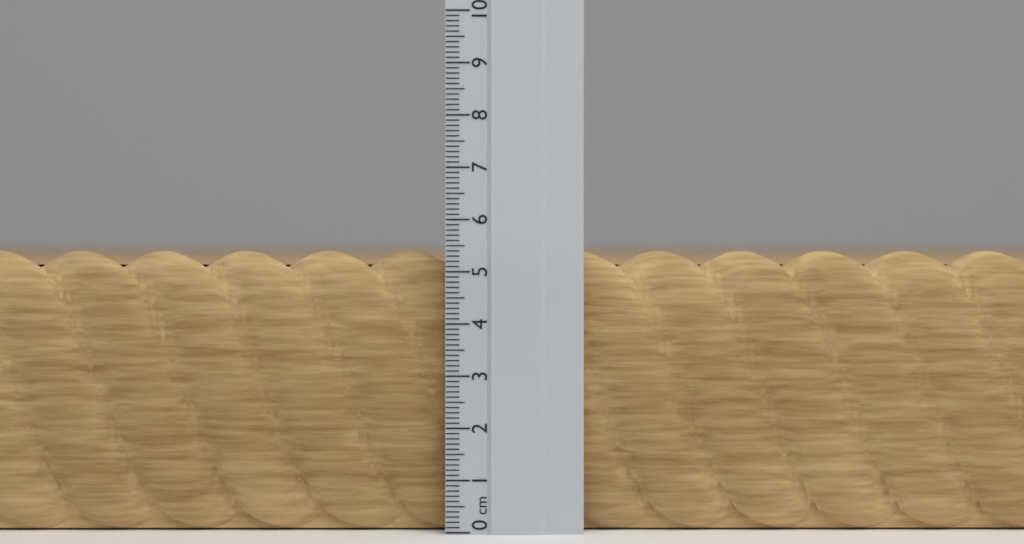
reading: 5.4 cm
